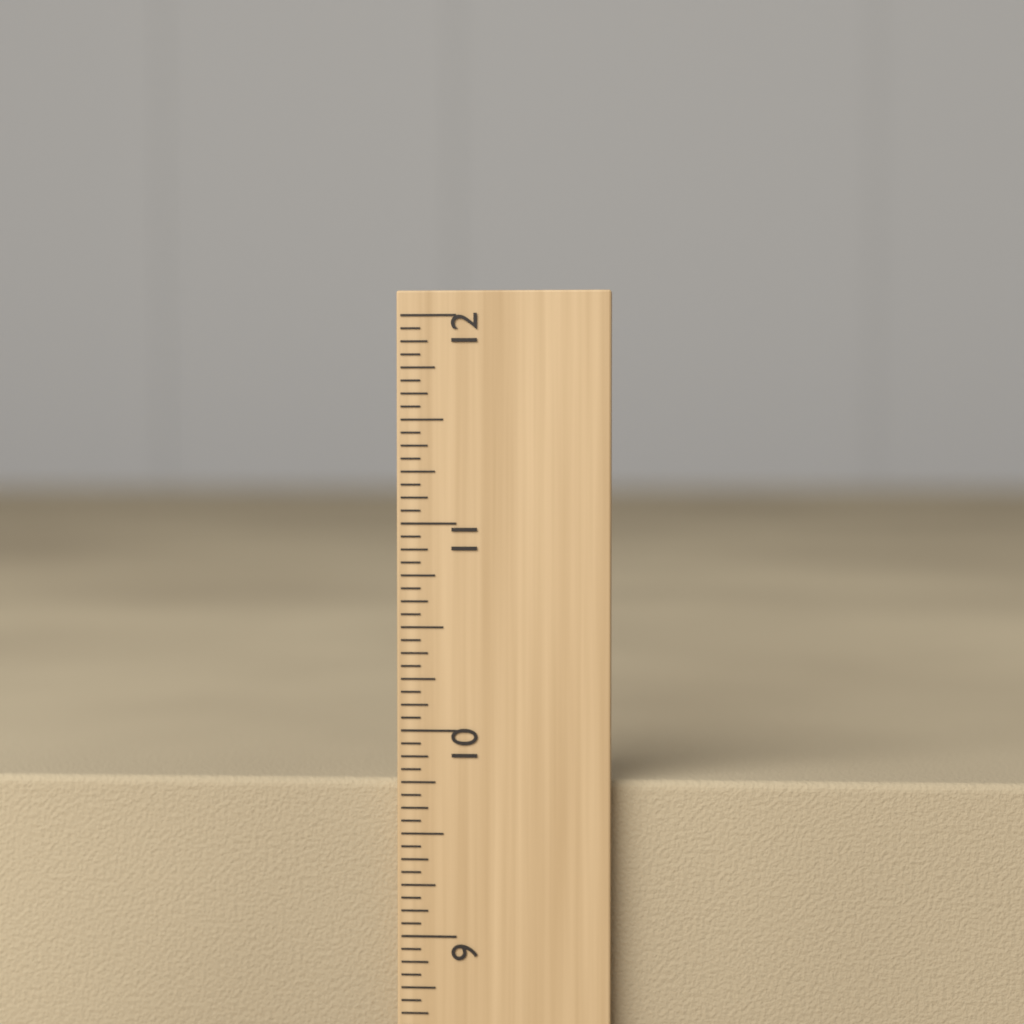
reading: 9.7500 inch
